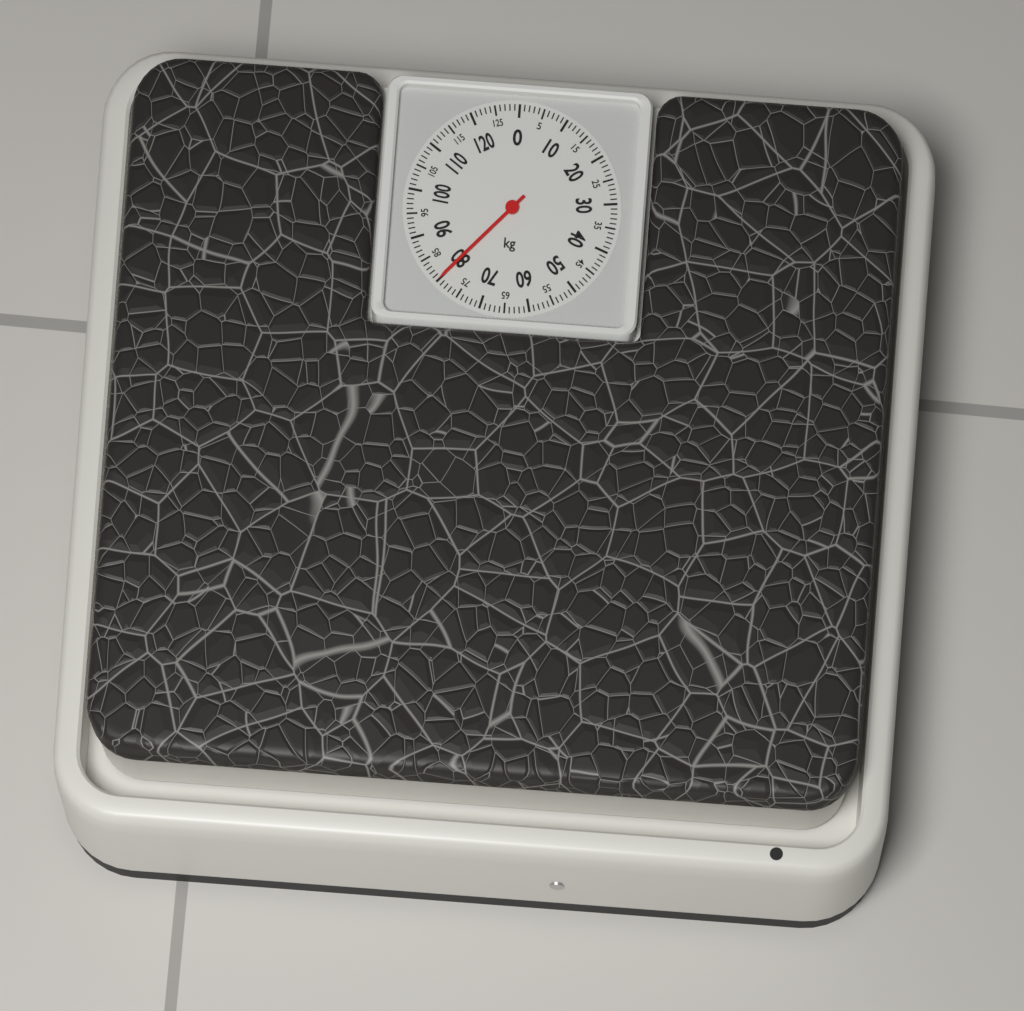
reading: 80 kg
